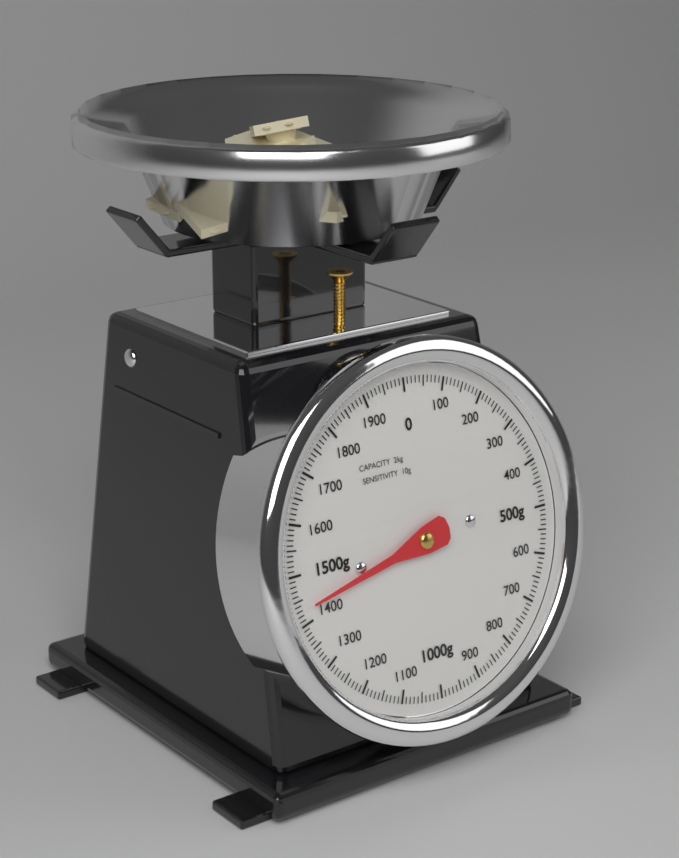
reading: 1430 g
